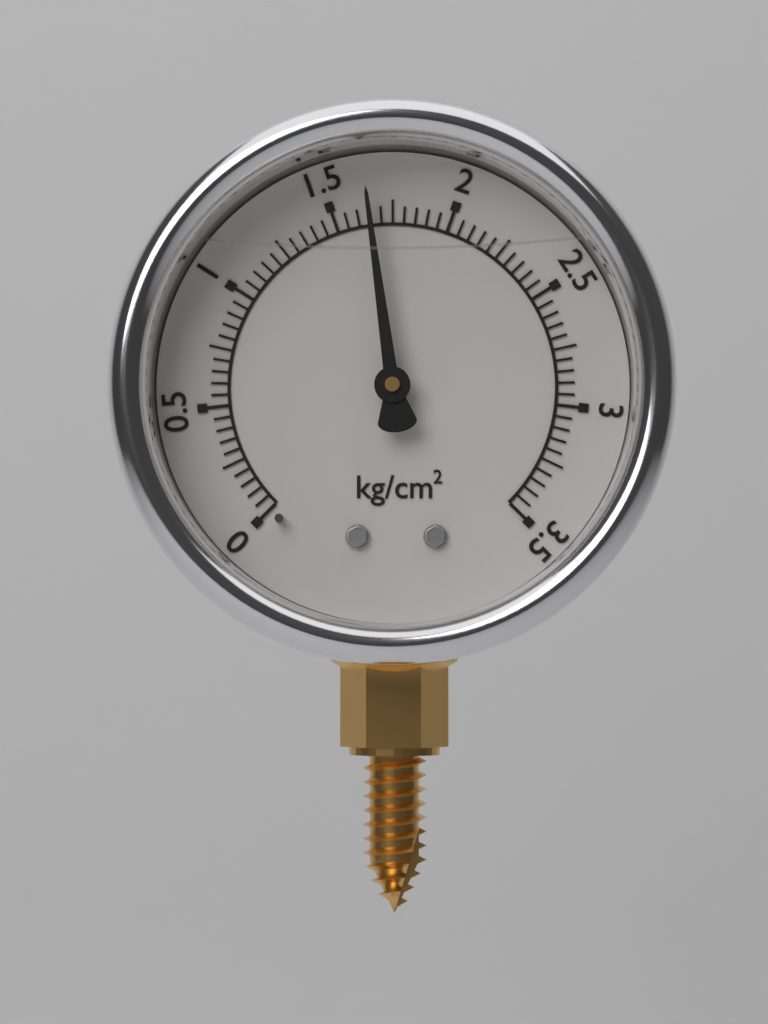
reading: 1.65 kg/cm²
